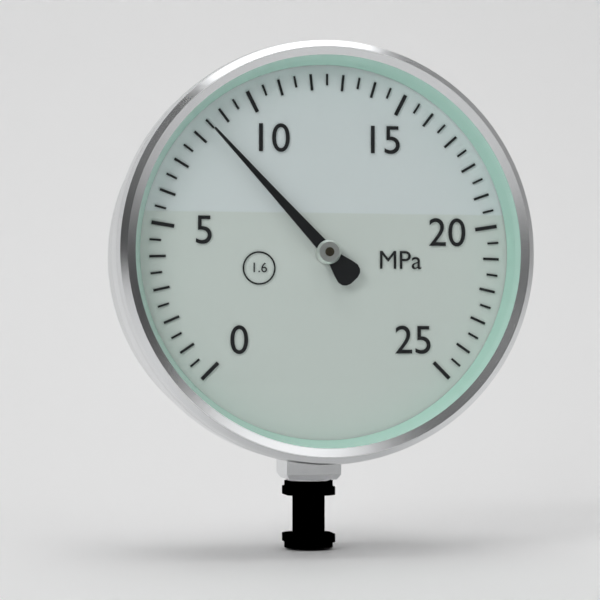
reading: 8.5 MPa
